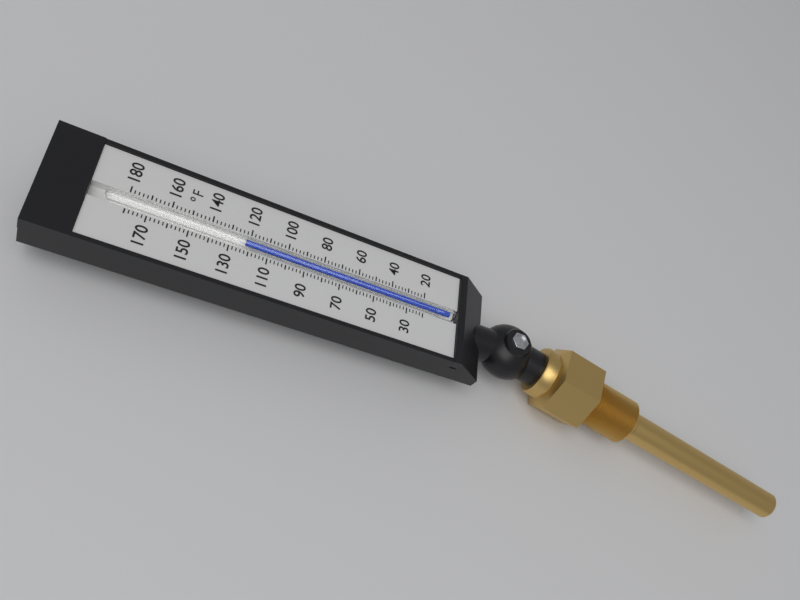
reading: 122 °F
